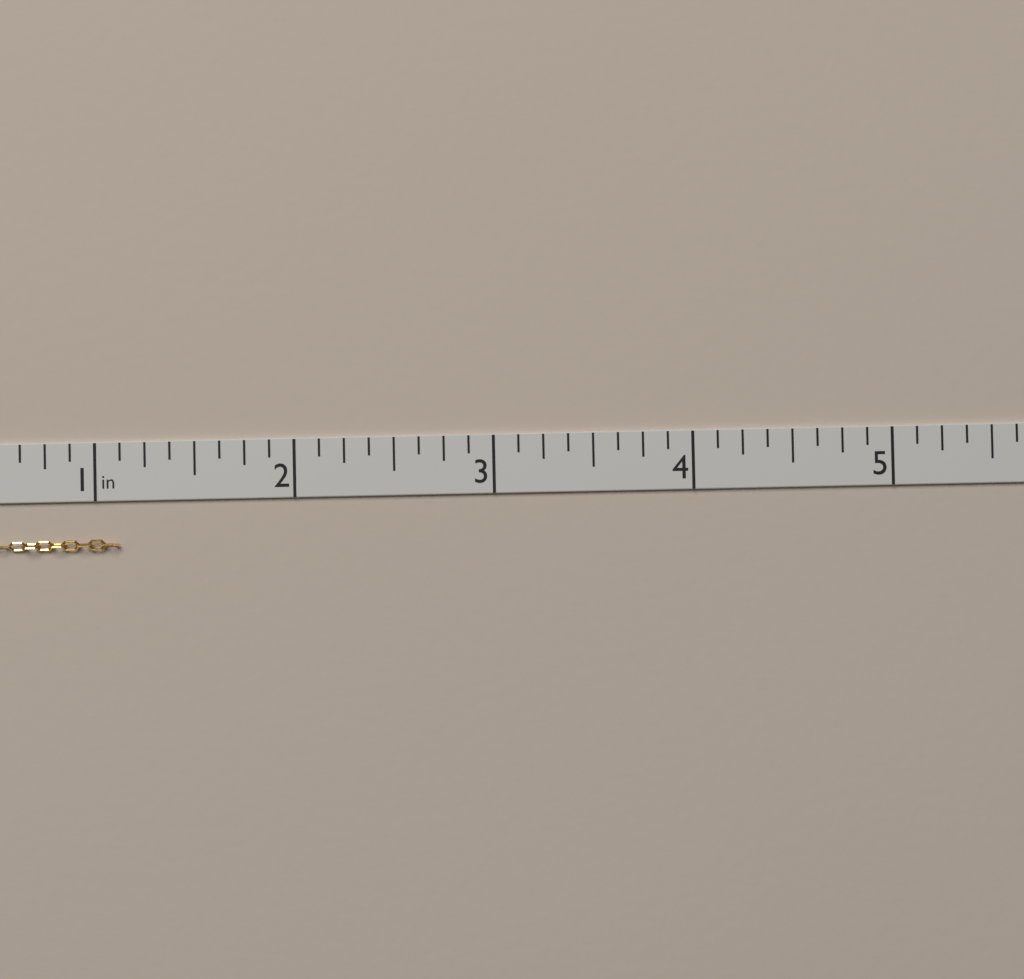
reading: 1.125 in
